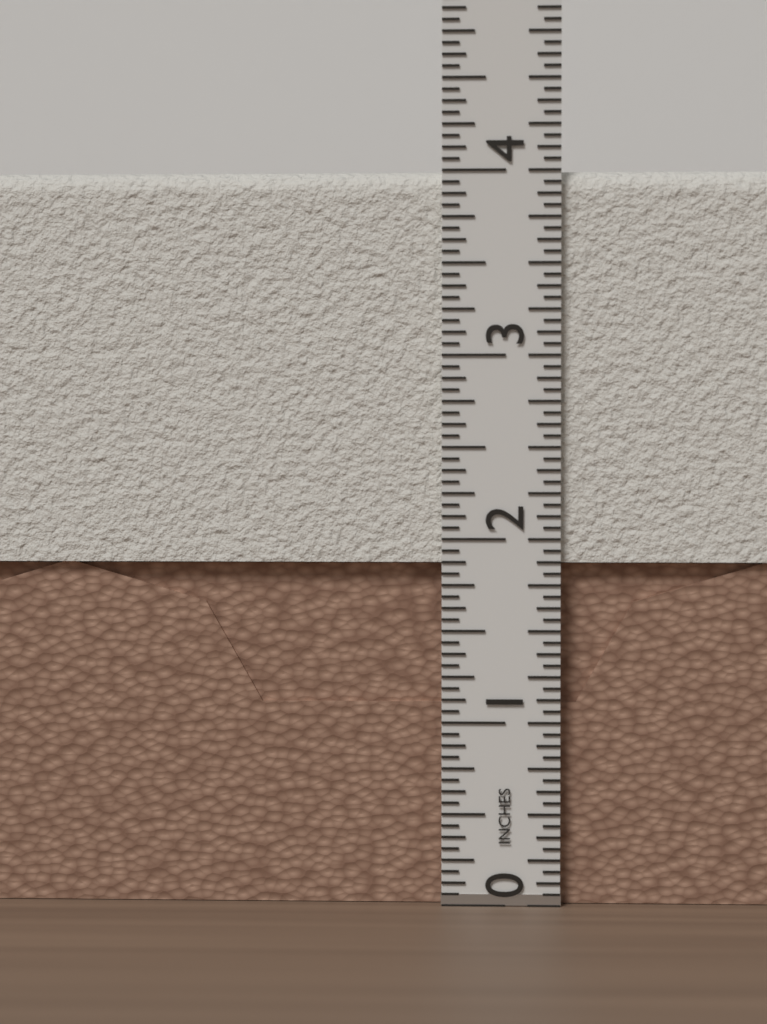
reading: 4.0000 in
